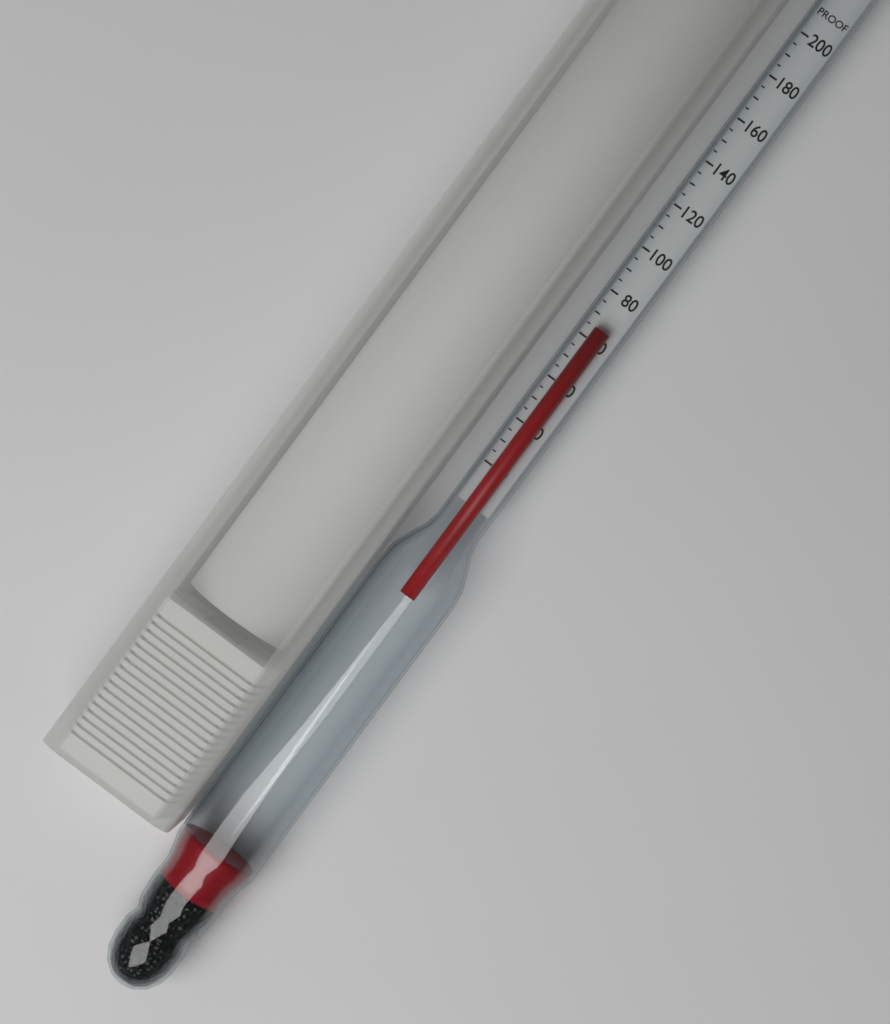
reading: 65 proof
